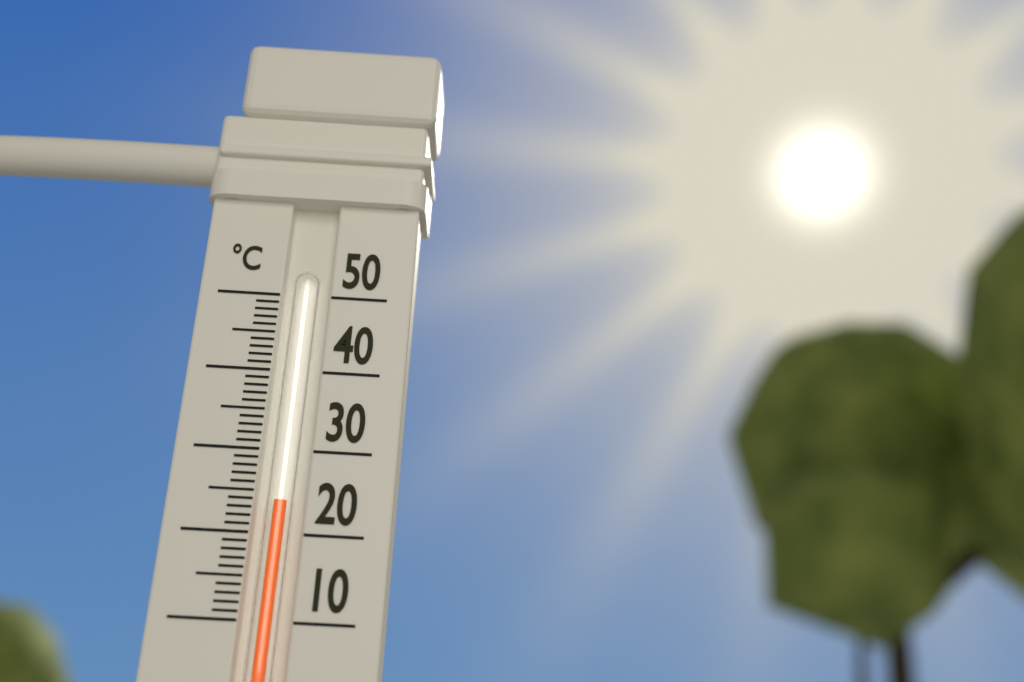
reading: 24 °C
